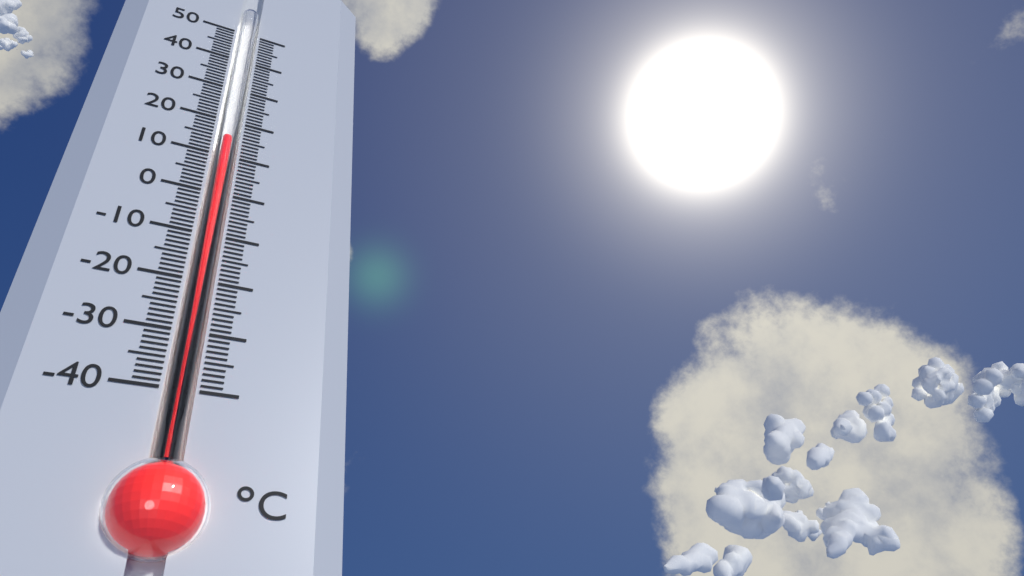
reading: 15 °C
